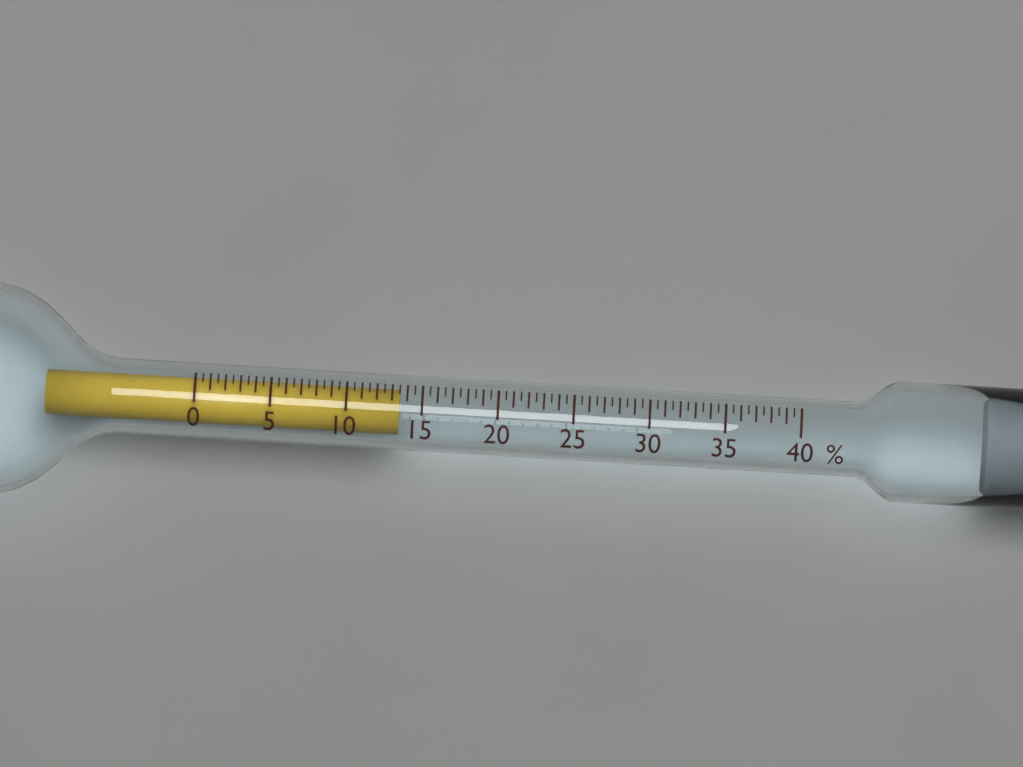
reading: 13.5 %
